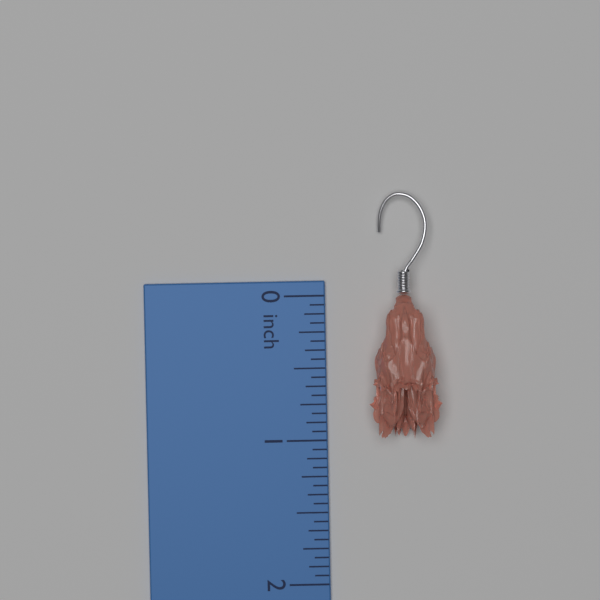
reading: 1.0000 inch
